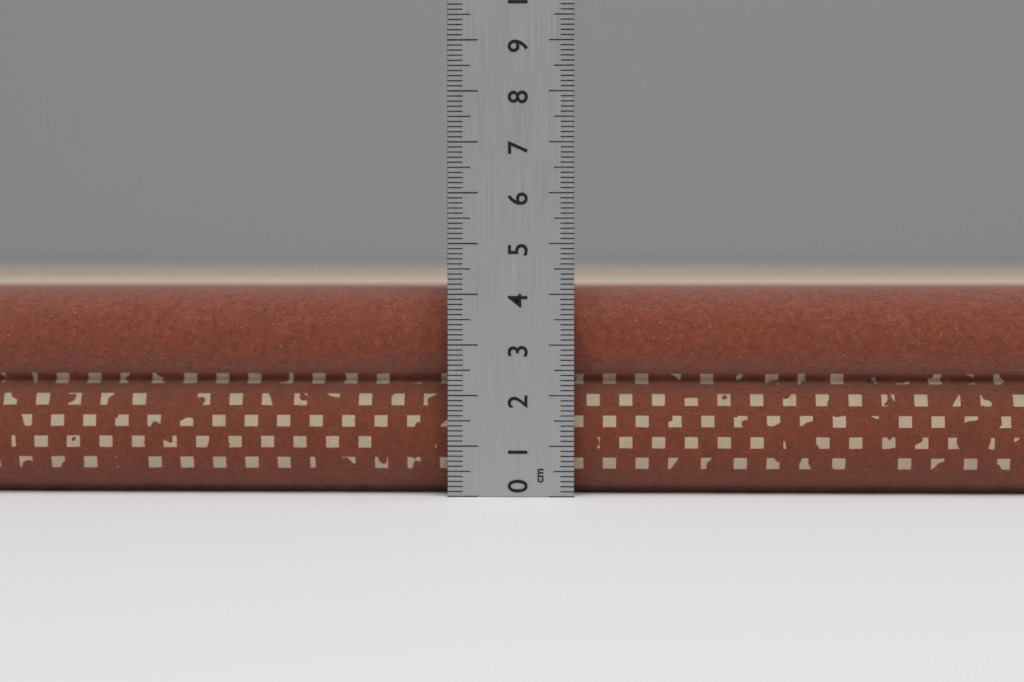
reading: 4.1 cm
